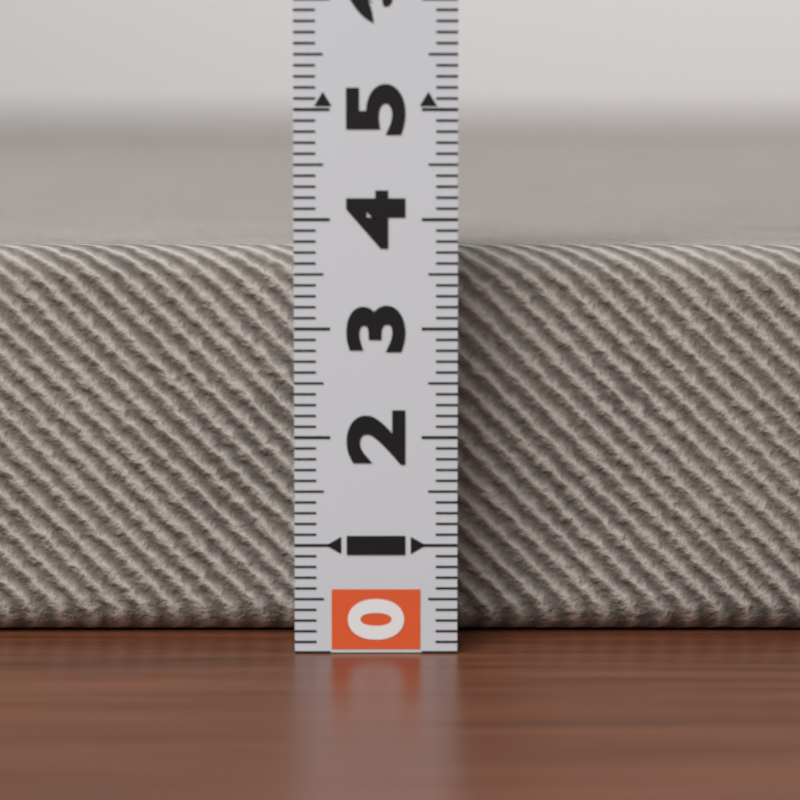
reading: 3.7 (no unit)
